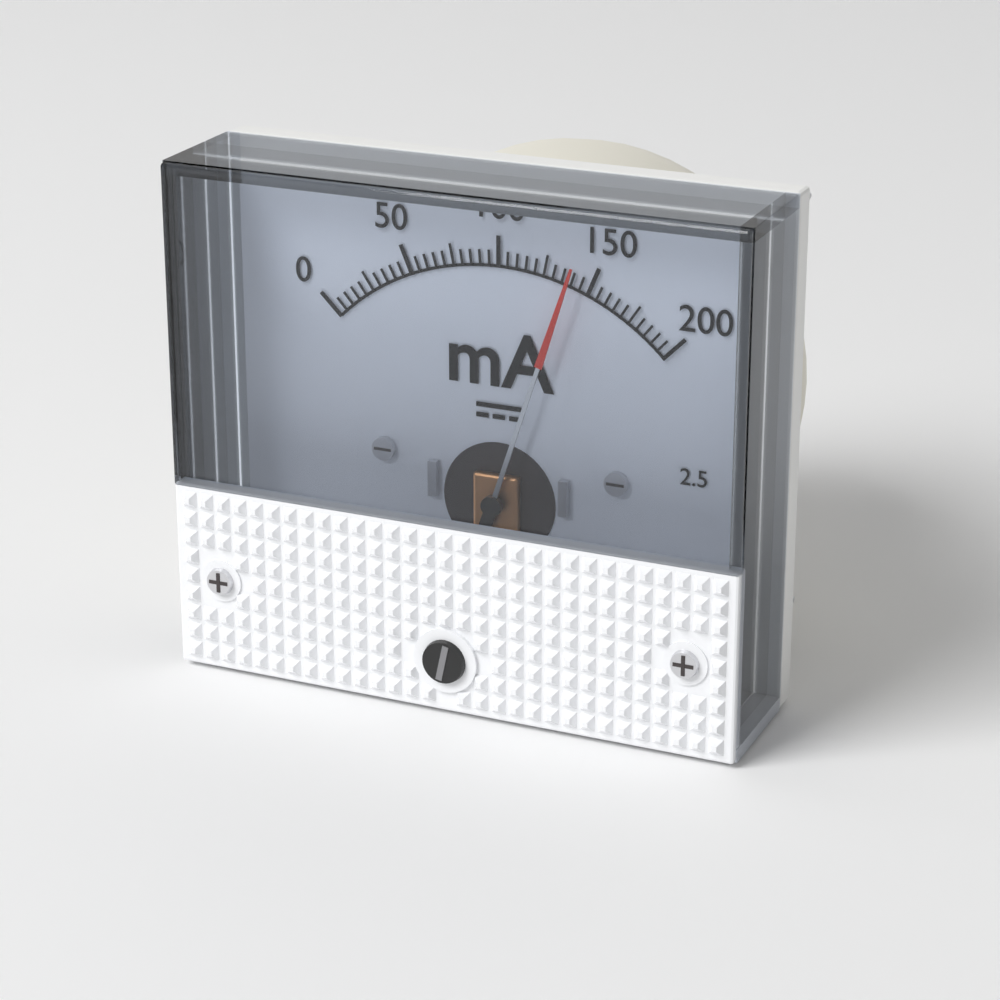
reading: 140 mA
